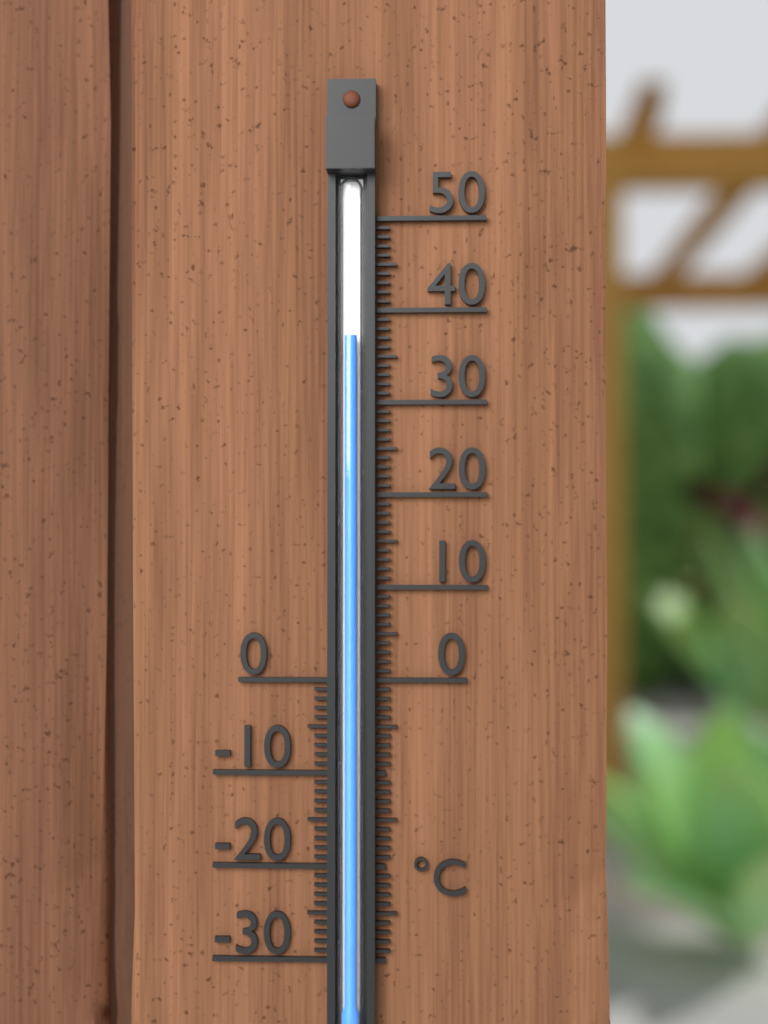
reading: 37 °C
